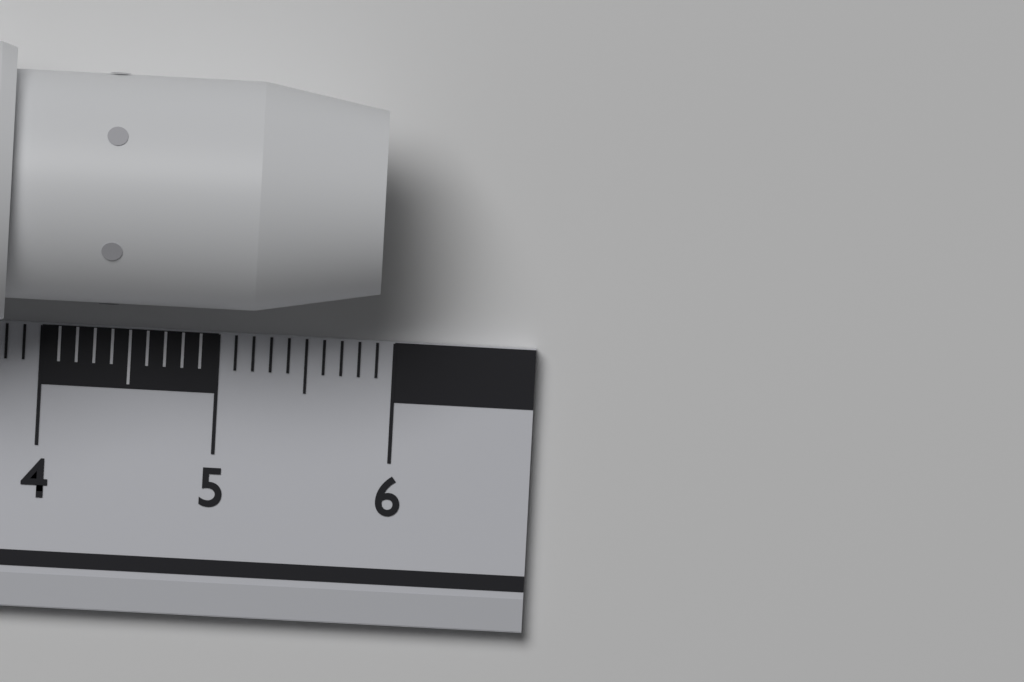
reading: 5.9 cm
